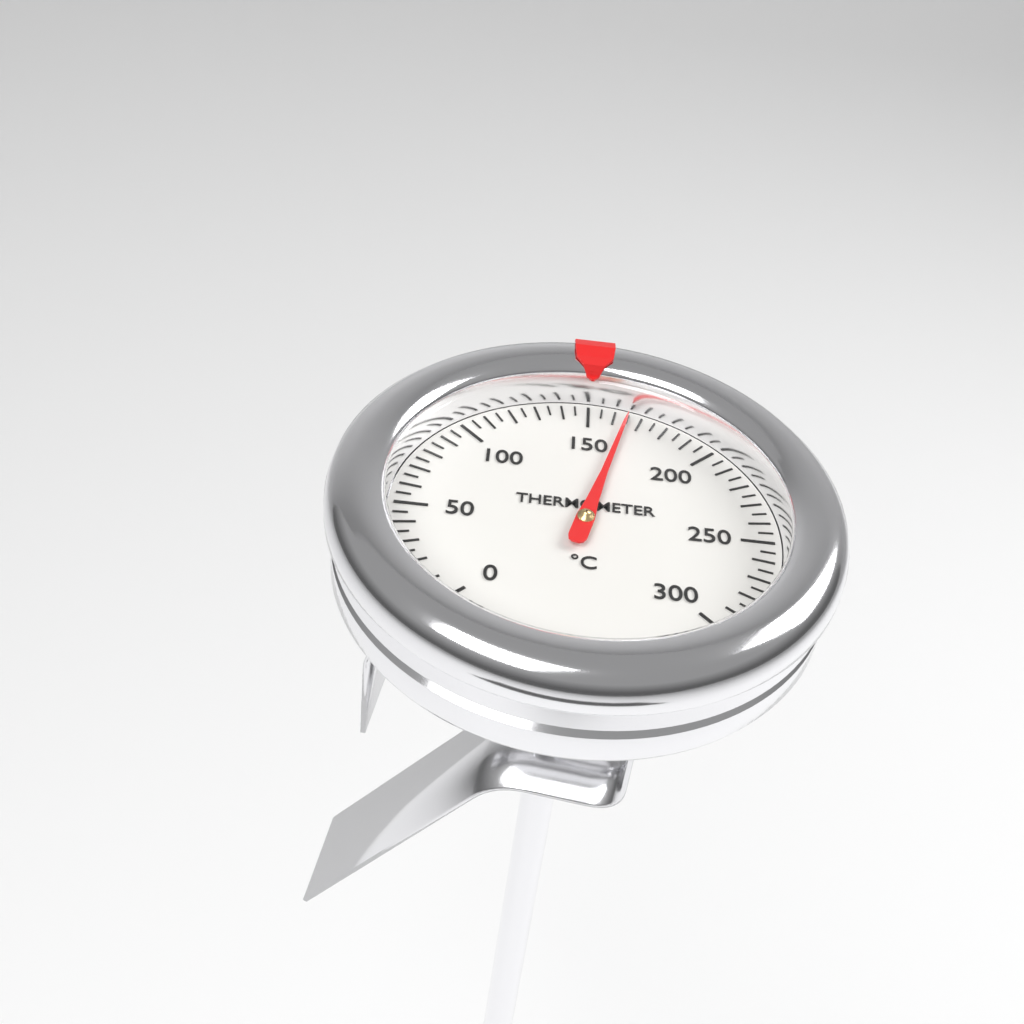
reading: 165 °C
